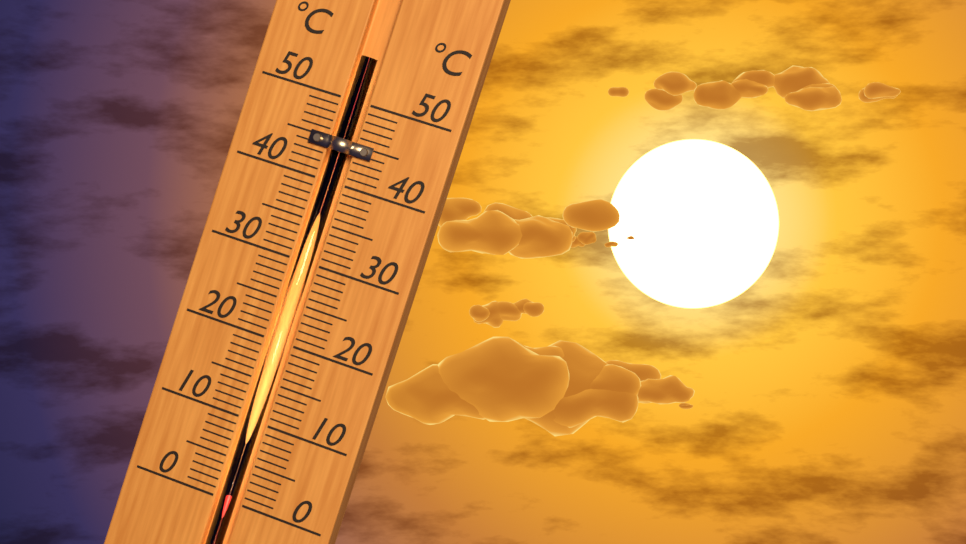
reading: 1 °C
